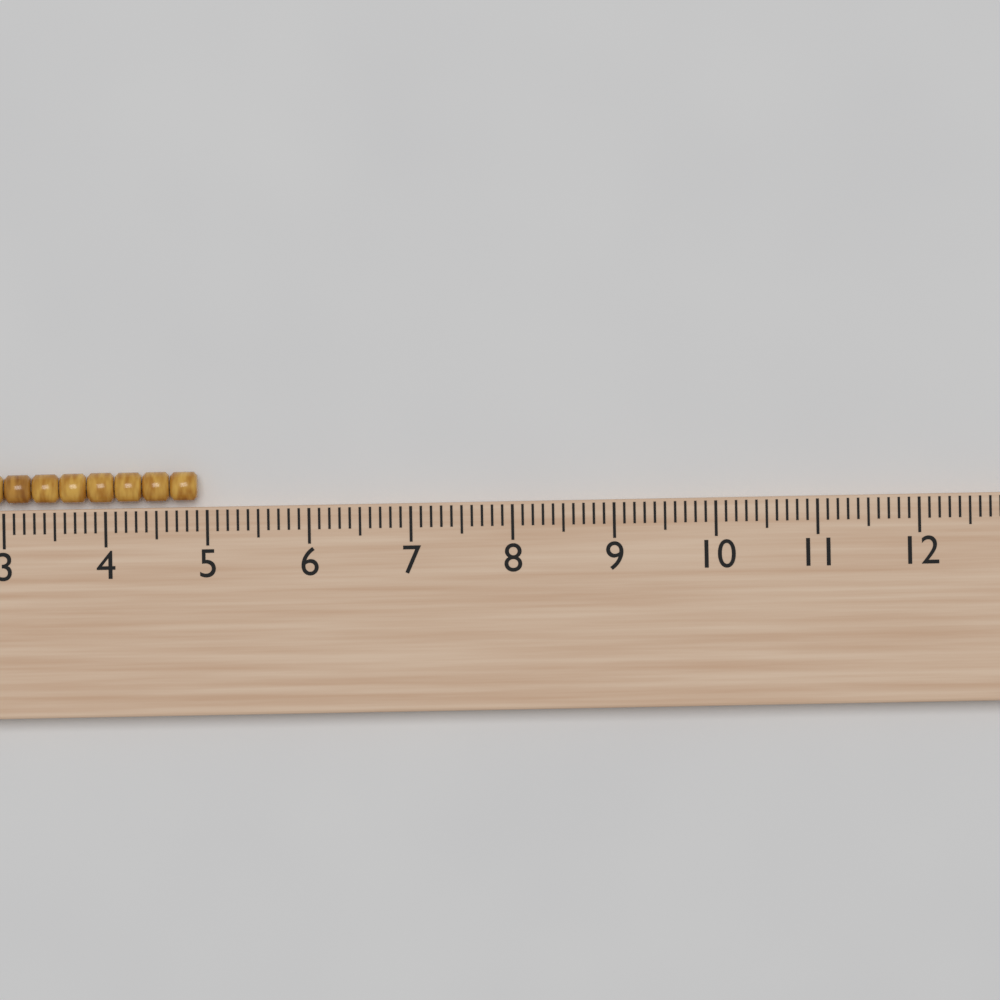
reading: 4.9 cm
